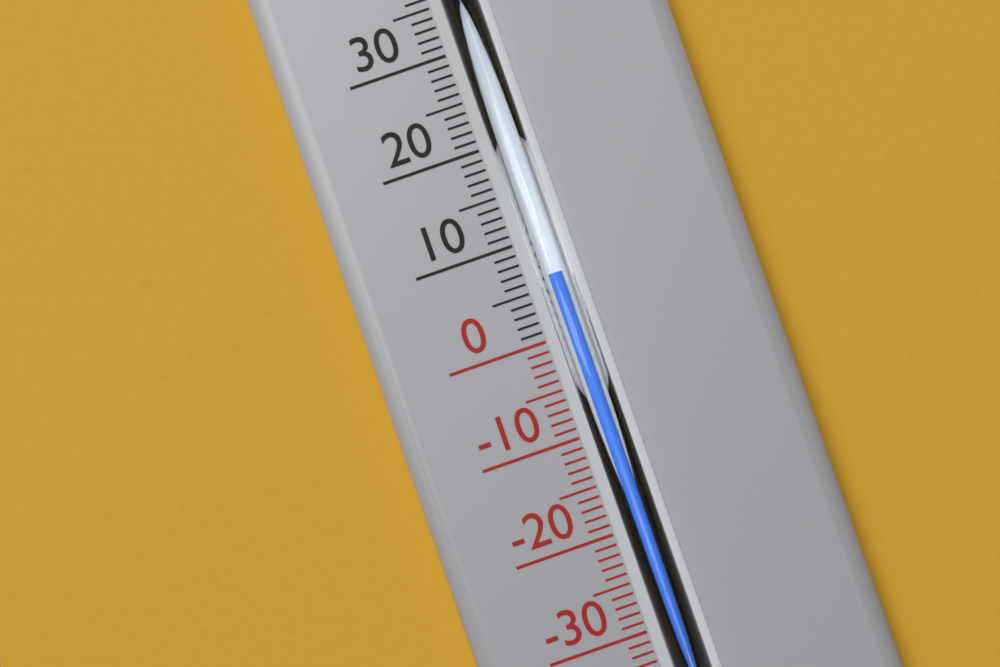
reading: 6 °C
